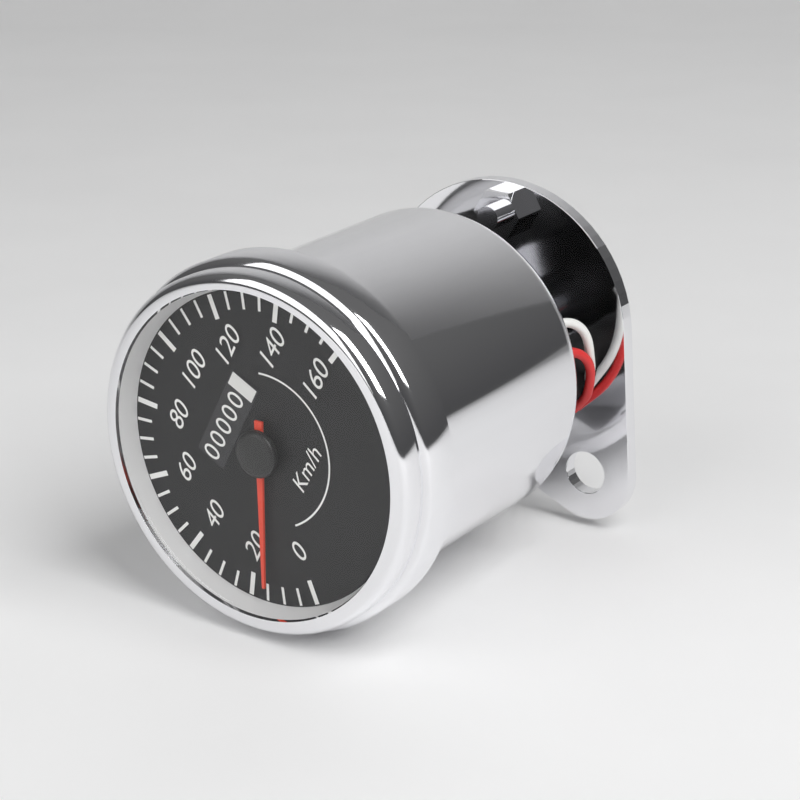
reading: 15 km/h
